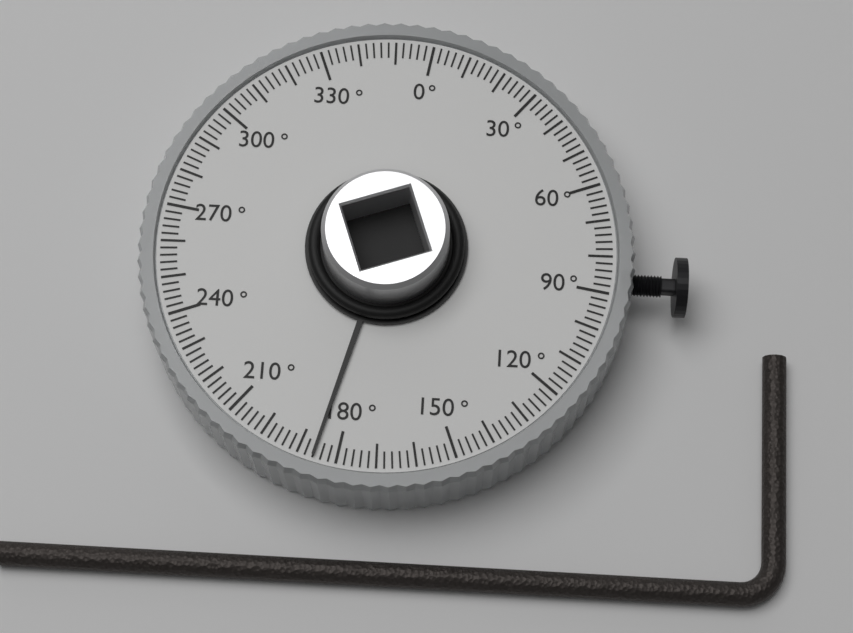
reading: 186 °
